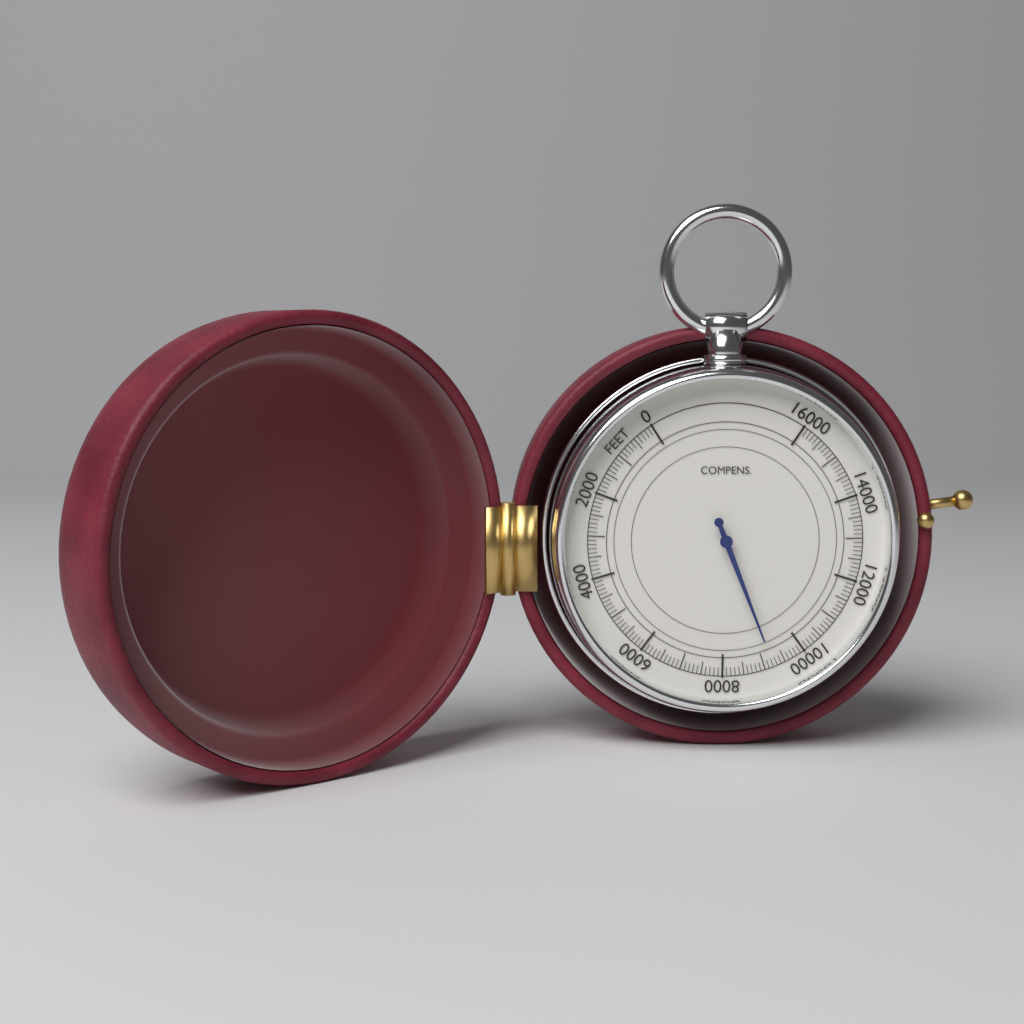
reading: 9200 feet
